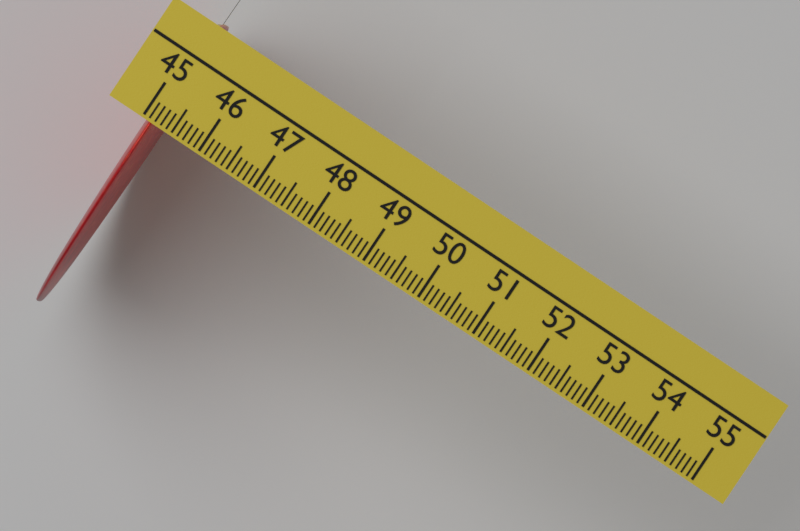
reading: 45.3 (no unit)
